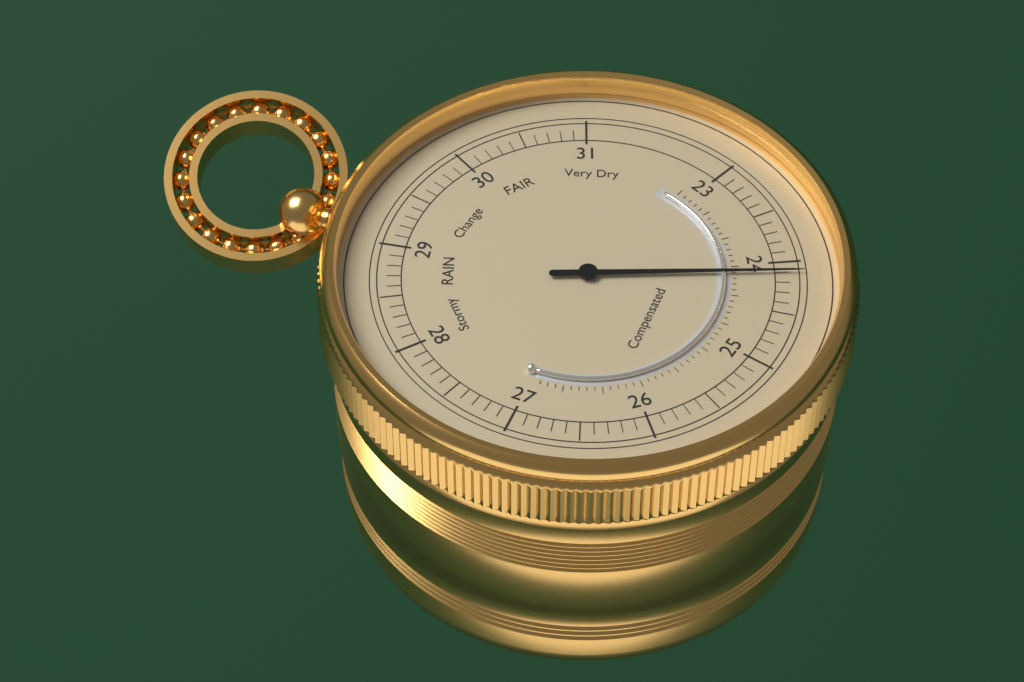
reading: 24.1 (no unit)
